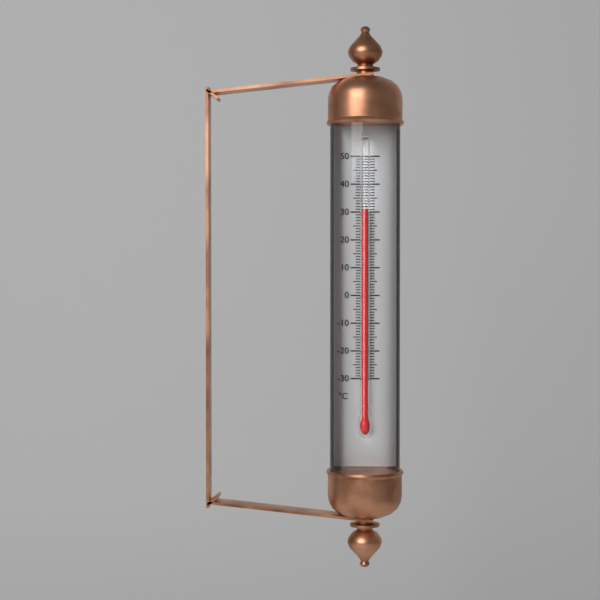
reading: 31 °C
